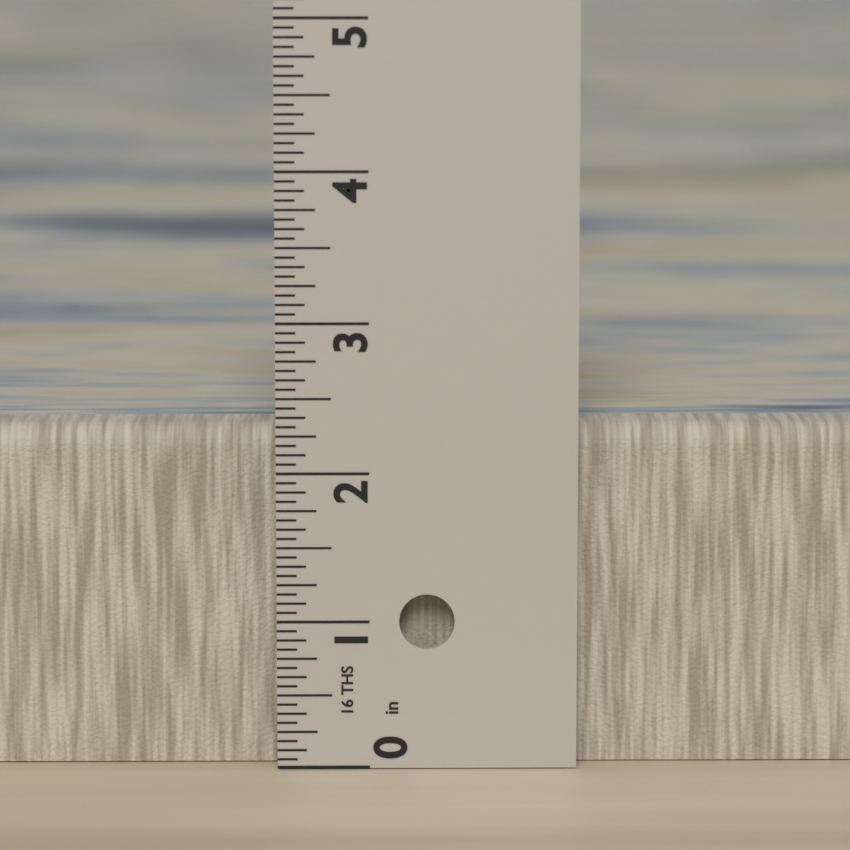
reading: 2.3125 in
